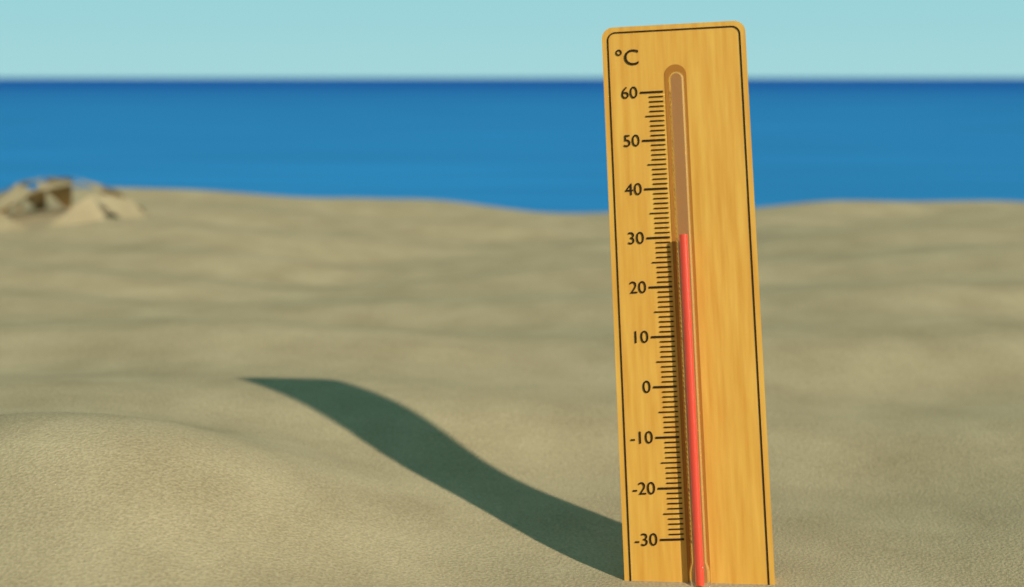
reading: 30 °C
